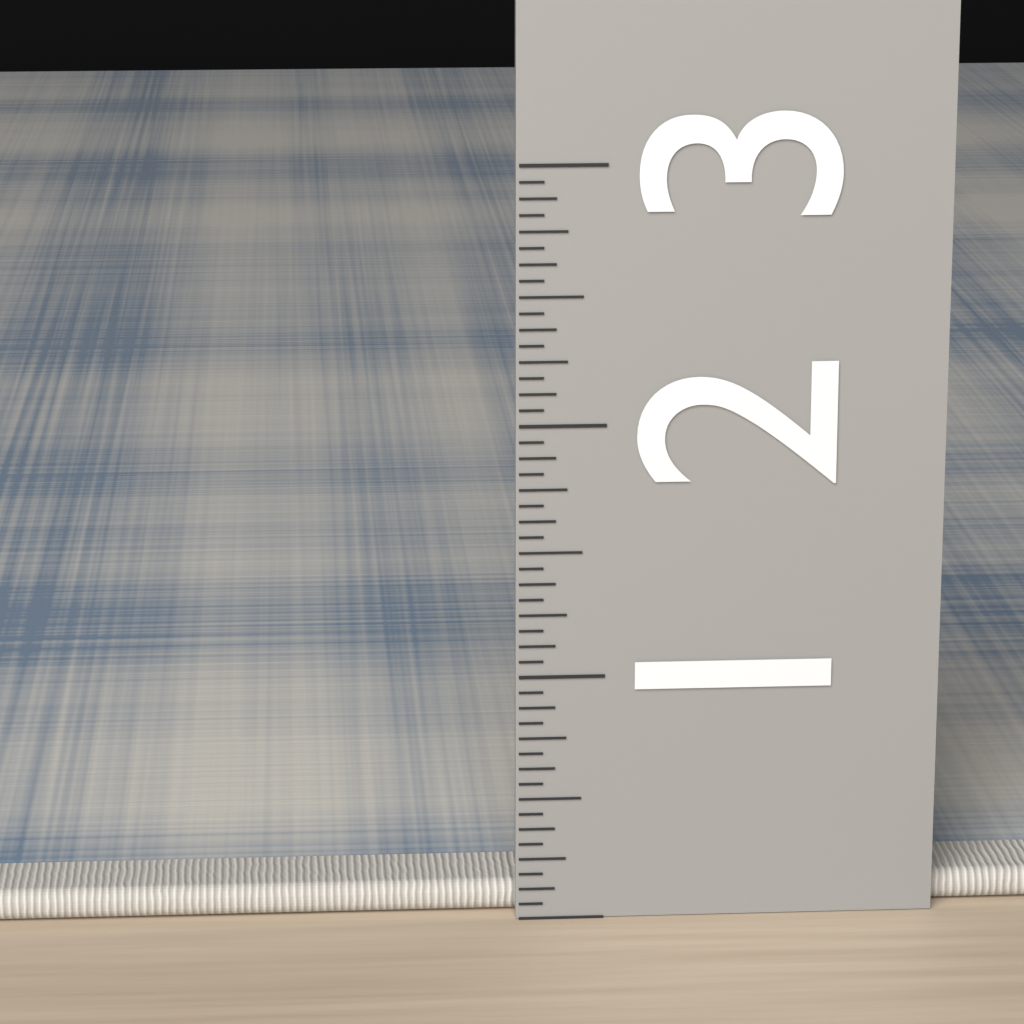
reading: 0.1250 (no unit)
